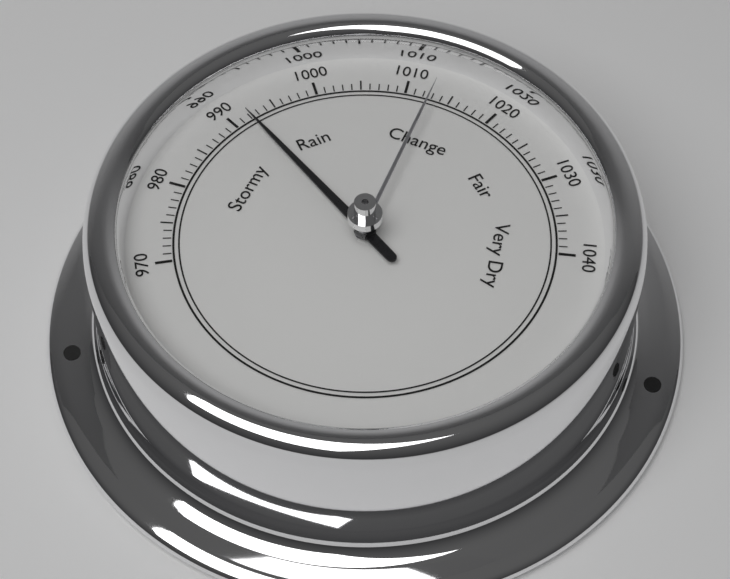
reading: 992 (no unit)
